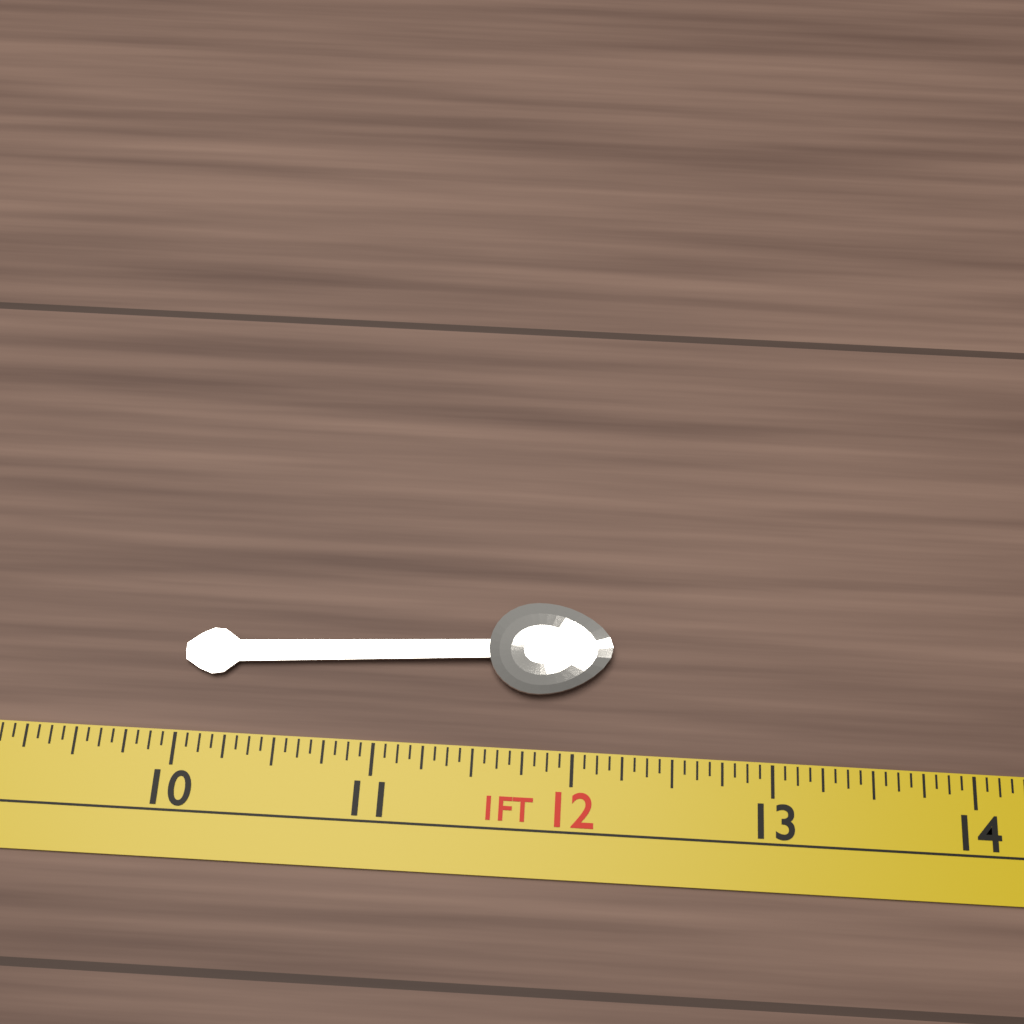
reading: 12.1875 in
